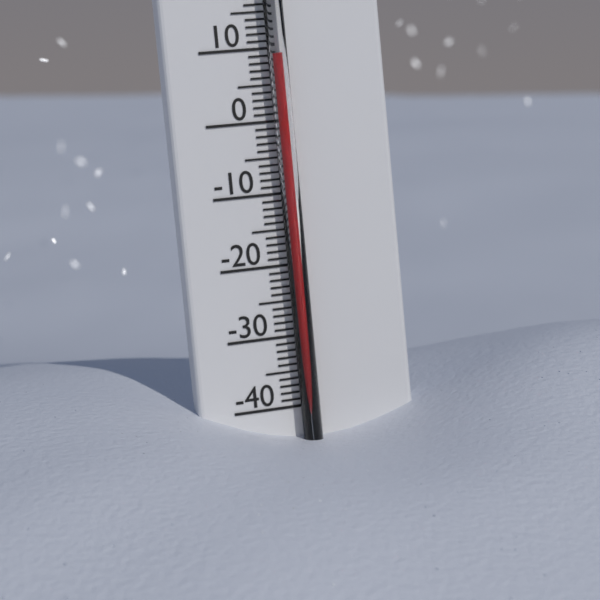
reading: 9 °C
